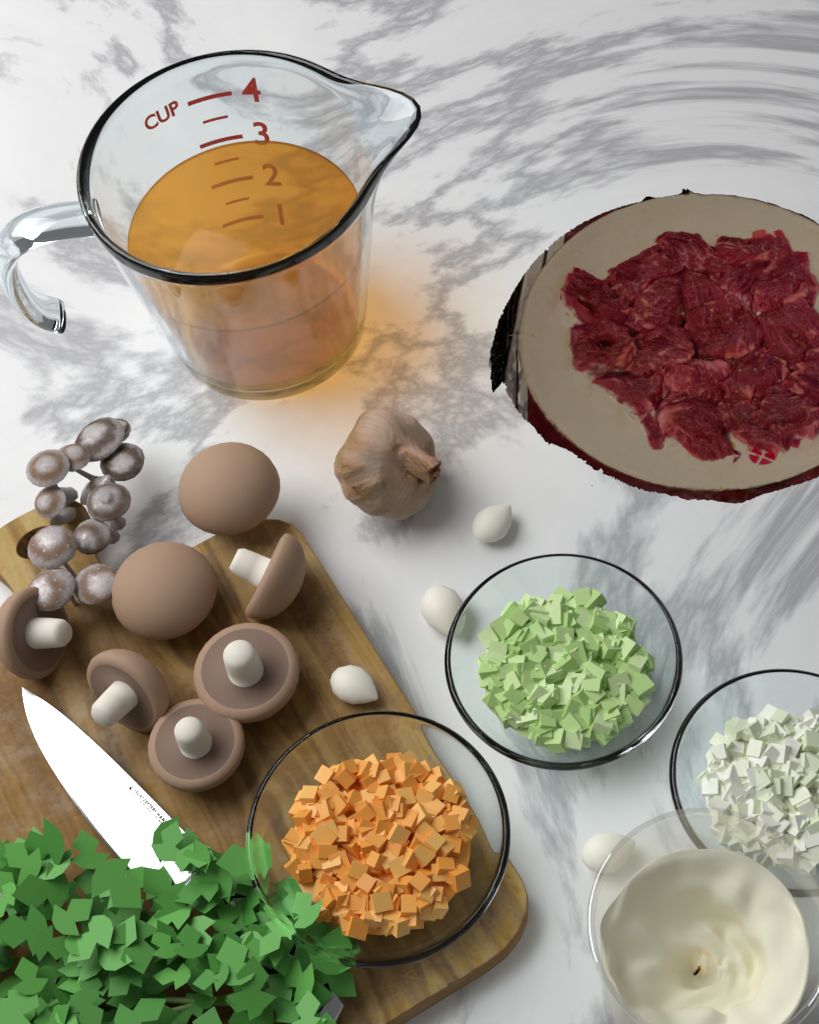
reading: 3.0 cup
